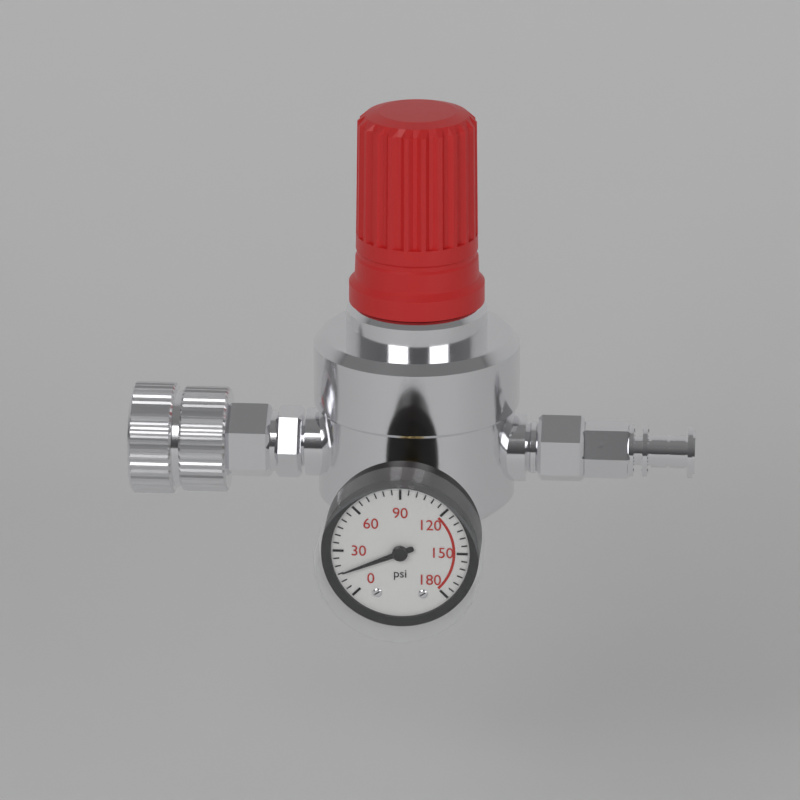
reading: 15 psi
